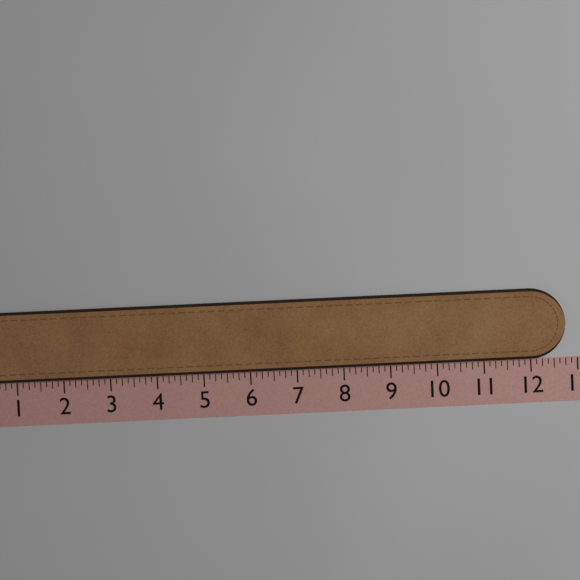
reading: 12.750 (no unit)
